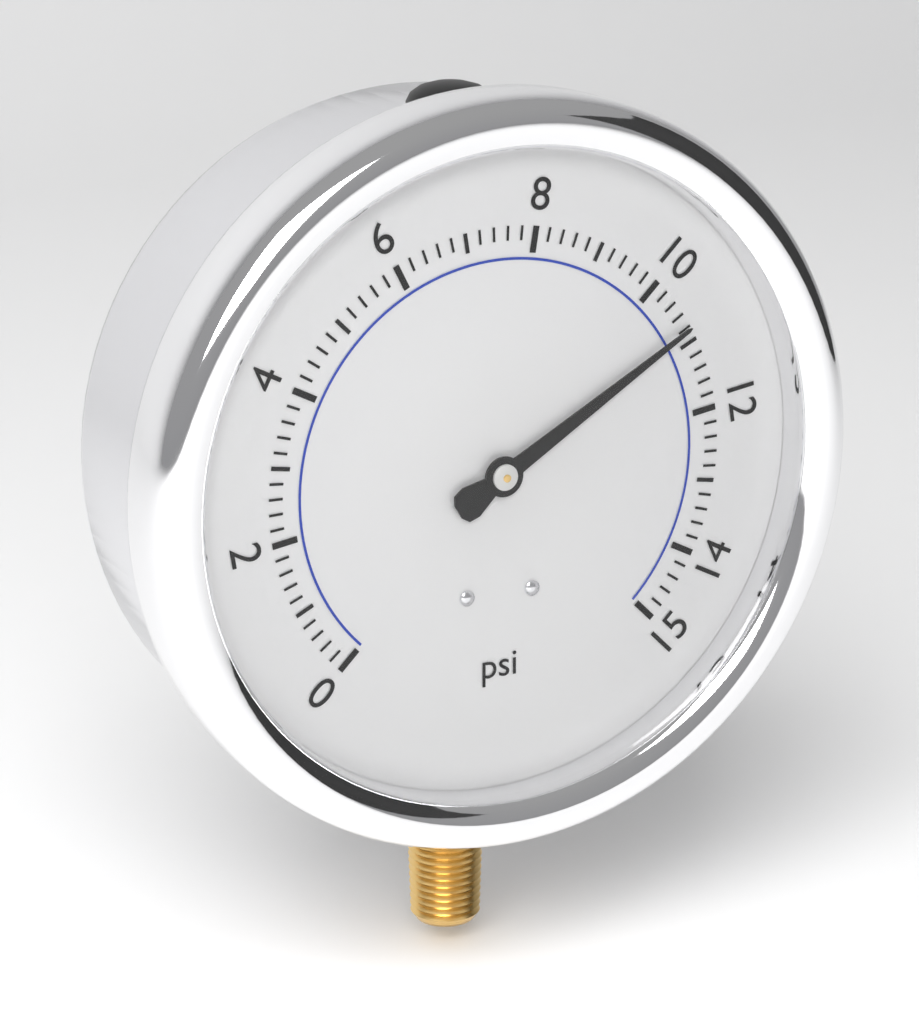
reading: 10.8 psi
